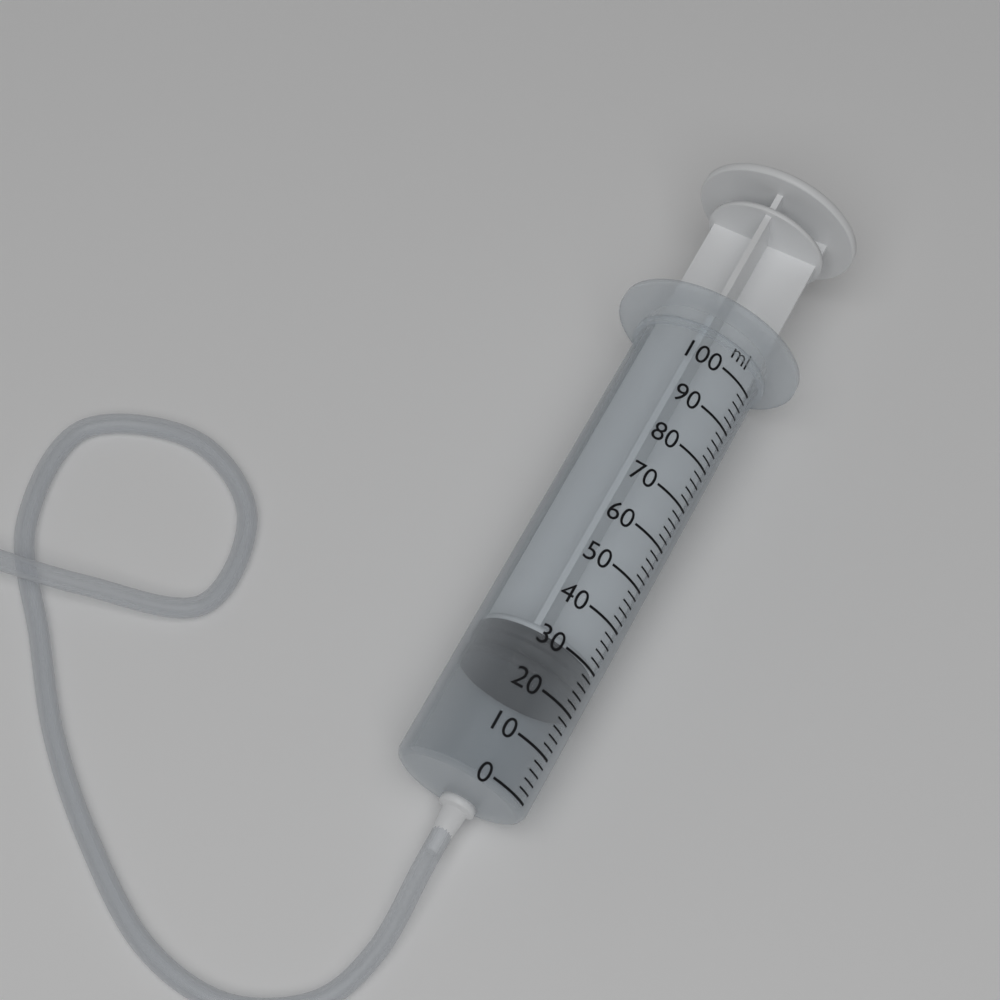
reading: 22 ml
